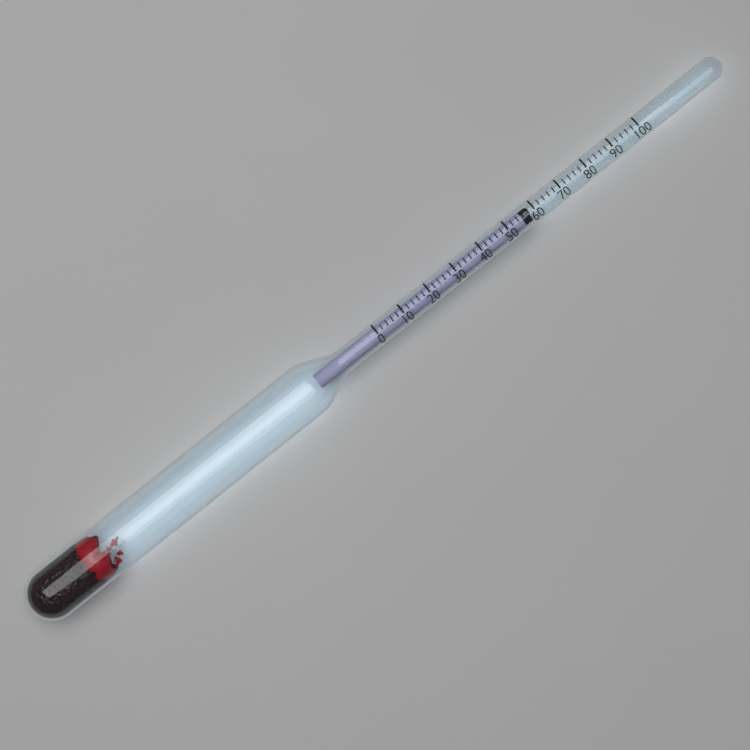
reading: 58 (no unit)
